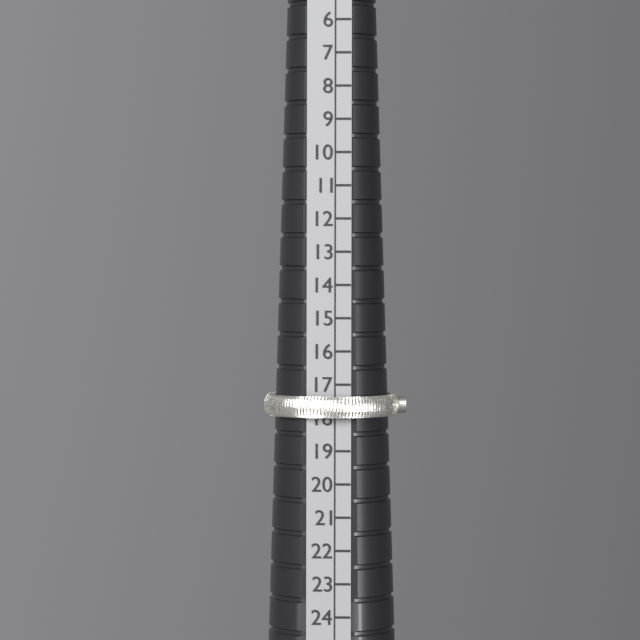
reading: 18 (no unit)
